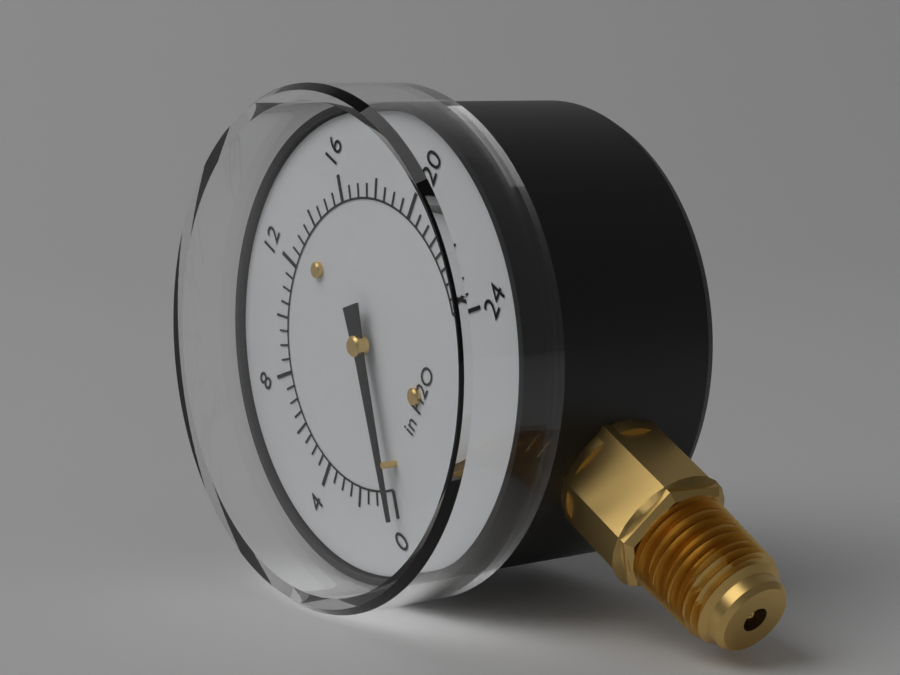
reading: 0.0 inH2O
